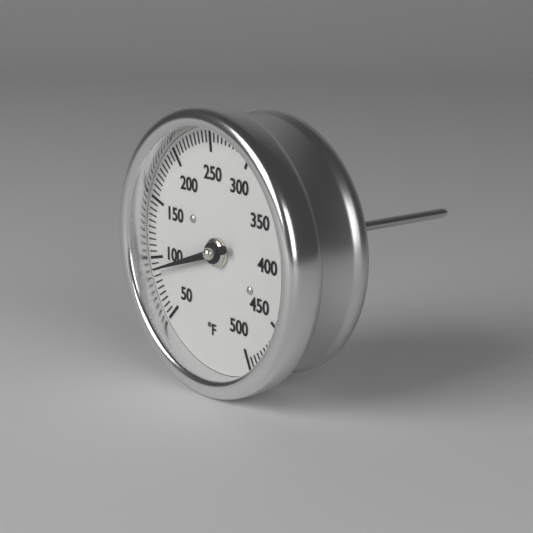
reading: 90 °F
